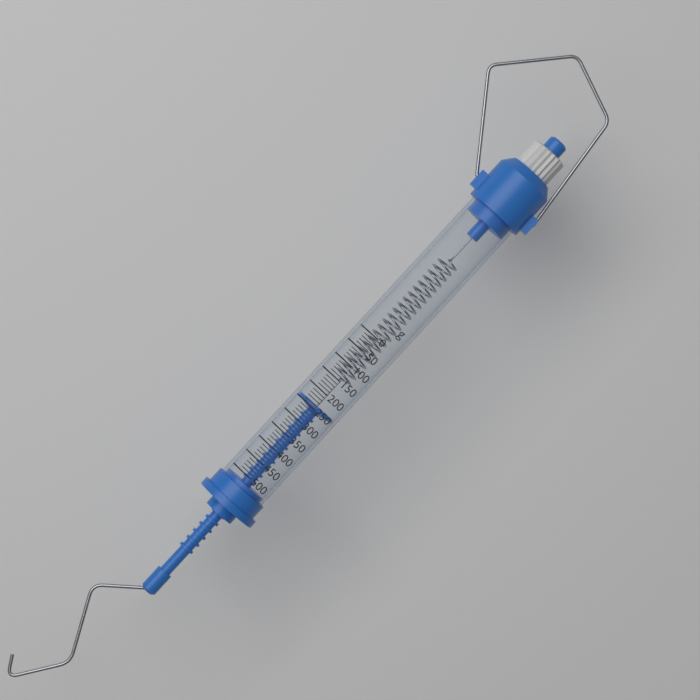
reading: 240 g
